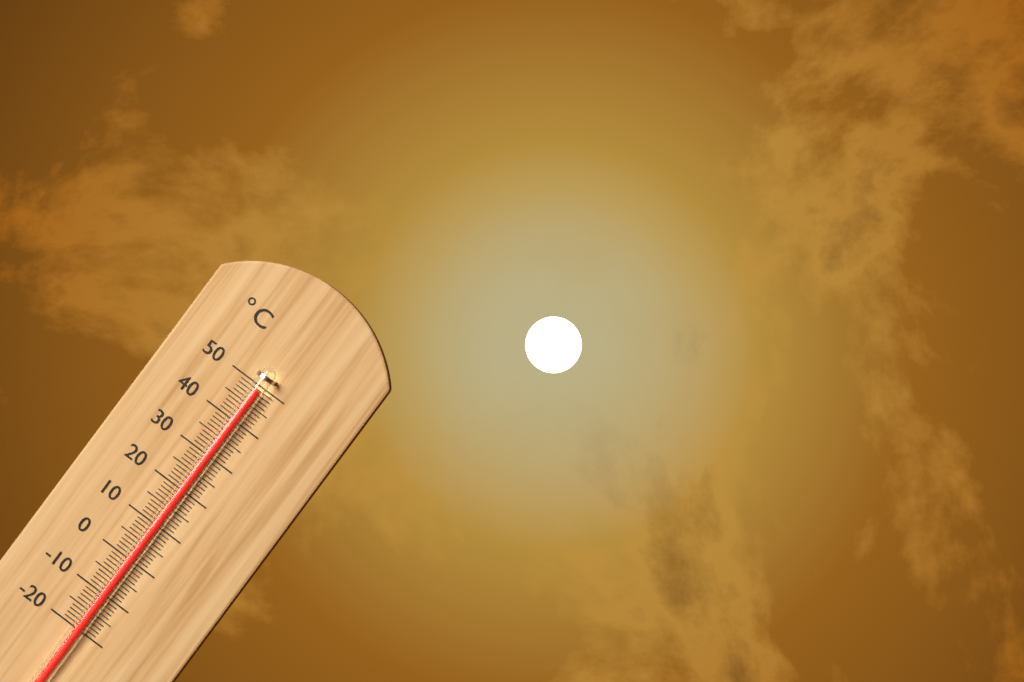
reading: 49 °C
